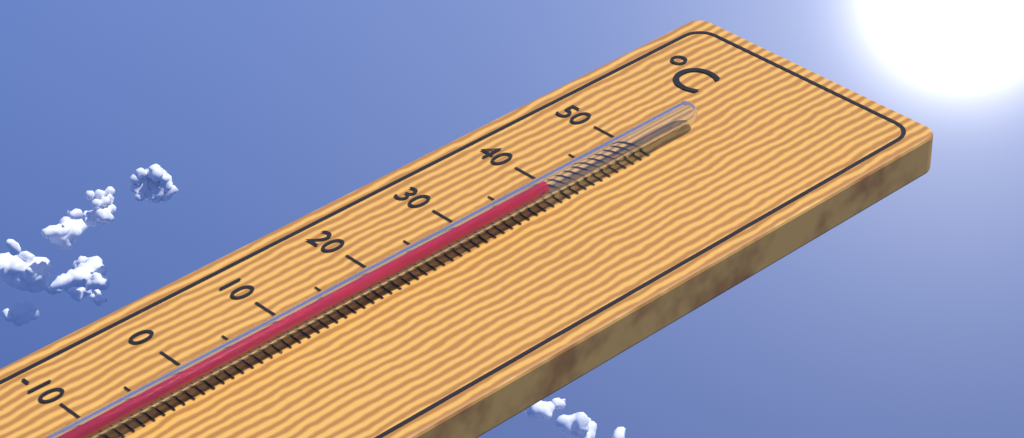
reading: 38 °C
